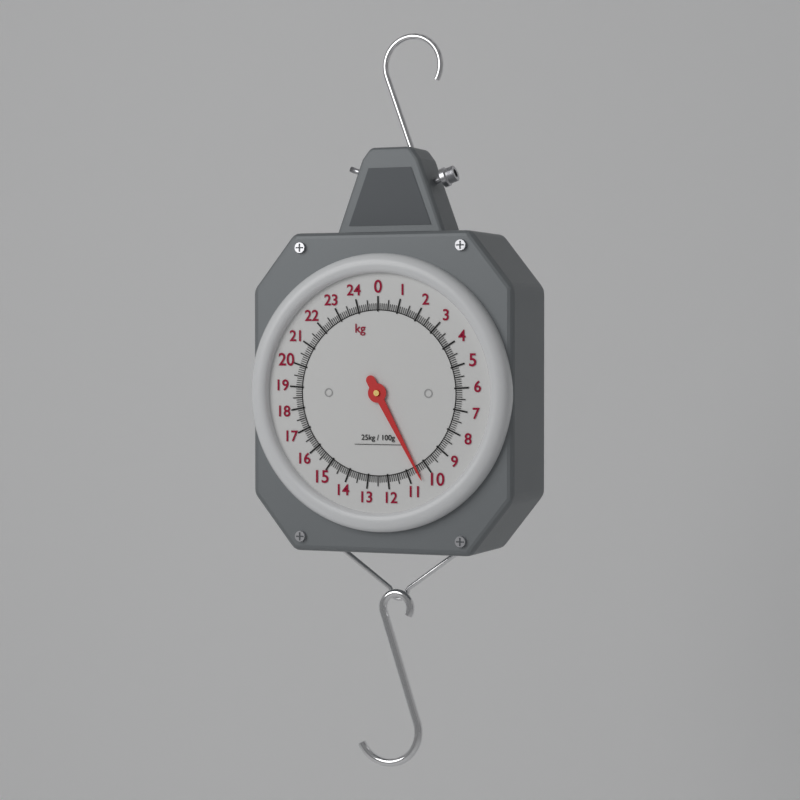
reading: 10.5 kg
